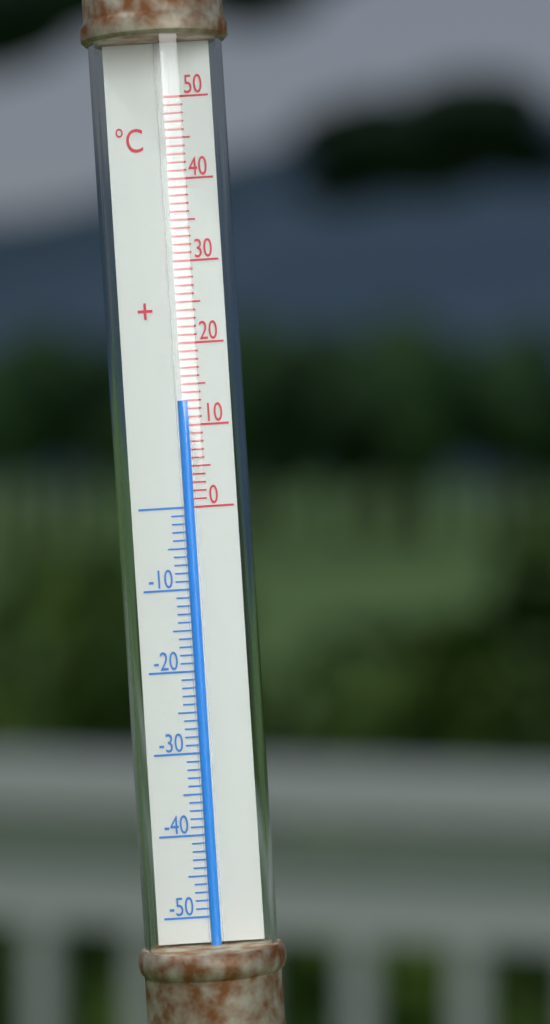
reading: 13 °C
